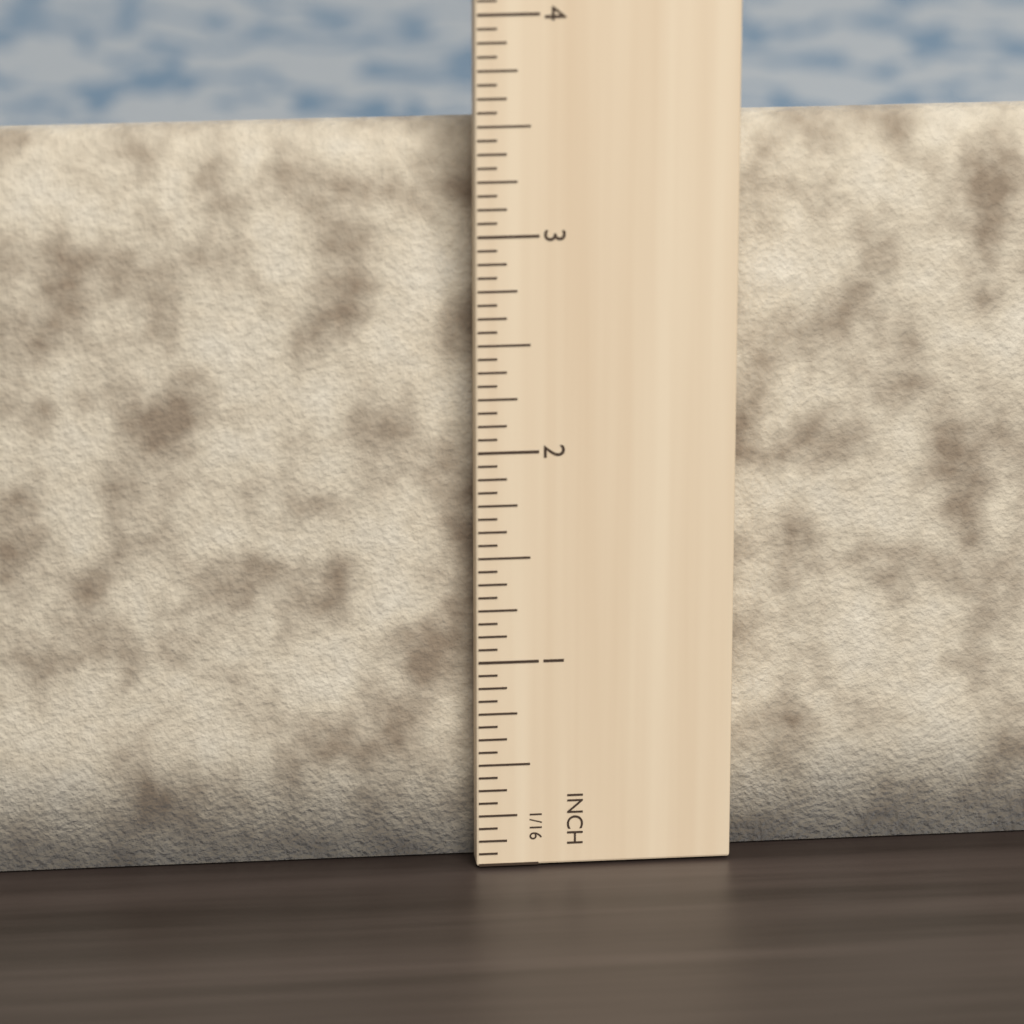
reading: 3.4375 in
